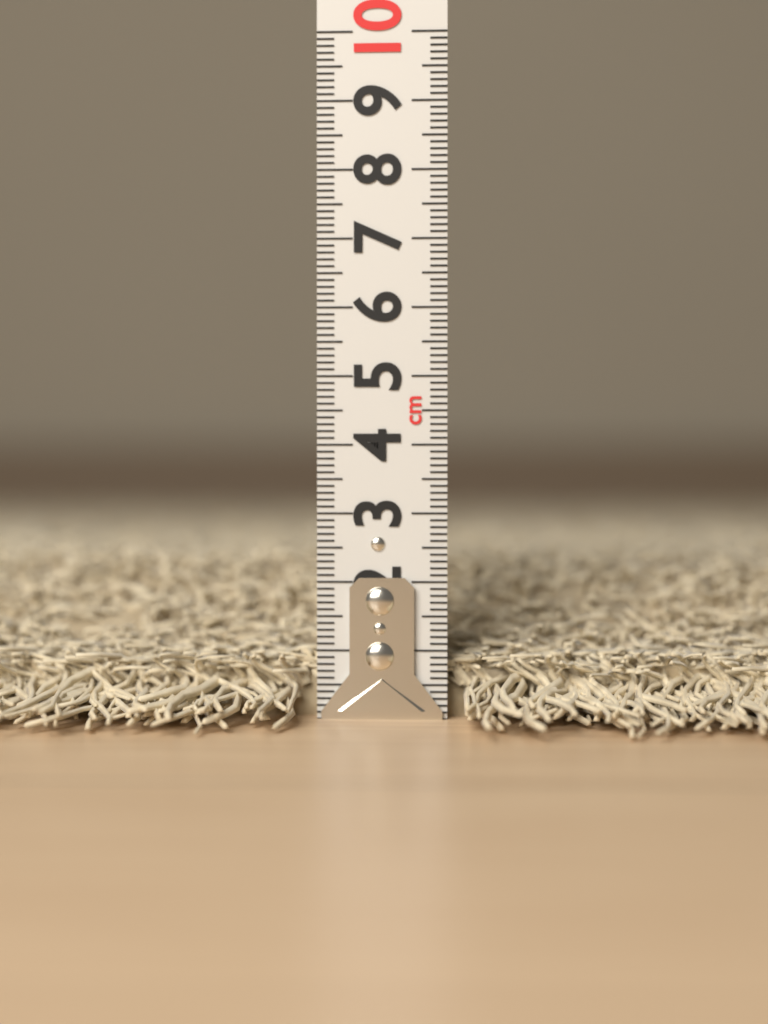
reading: 2.4 cm
